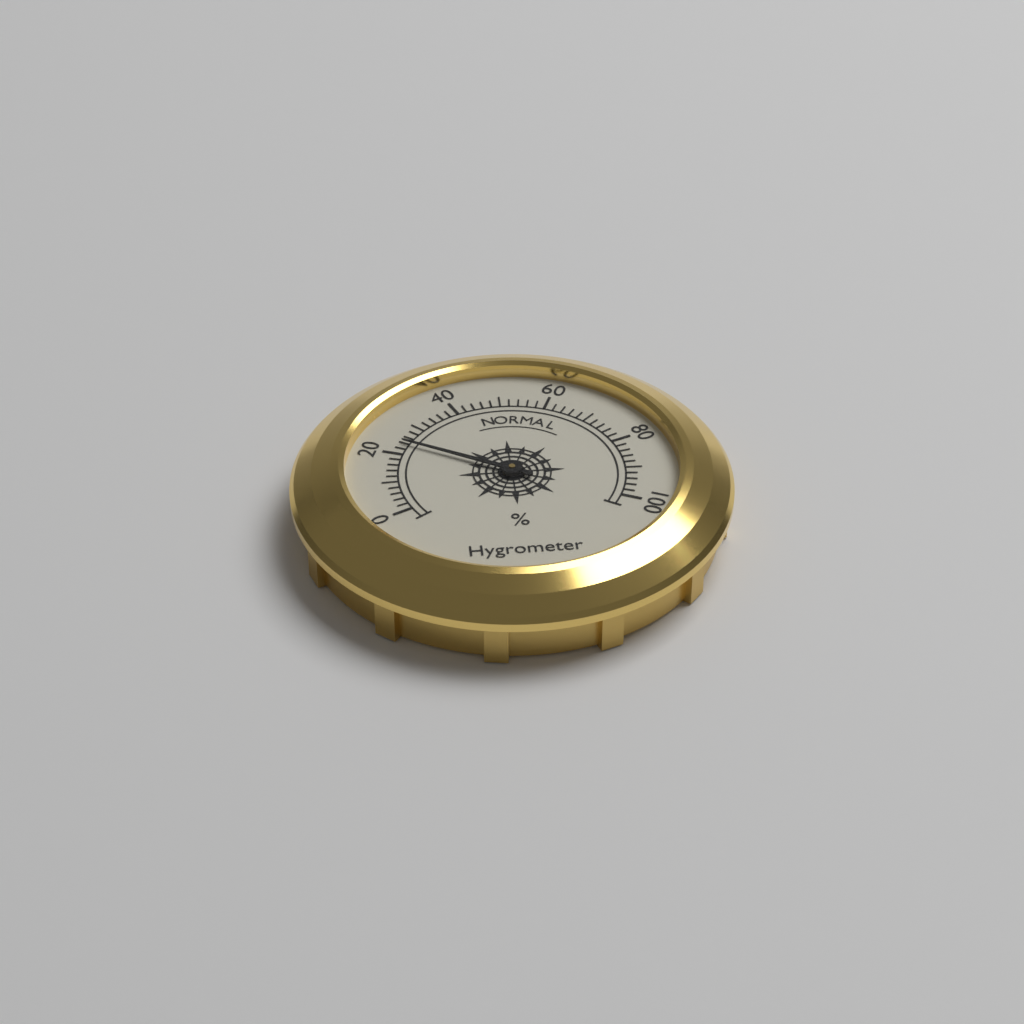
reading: 24 %
